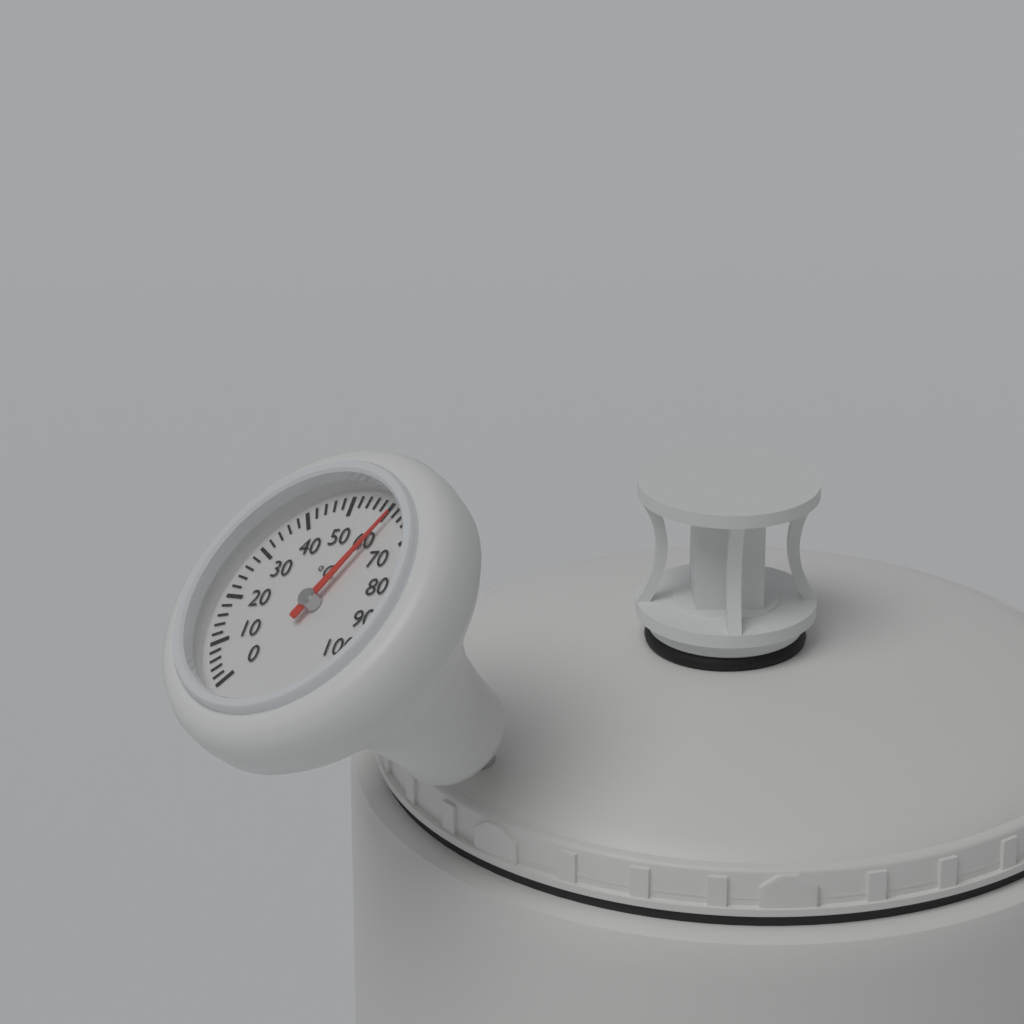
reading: 62 °C
